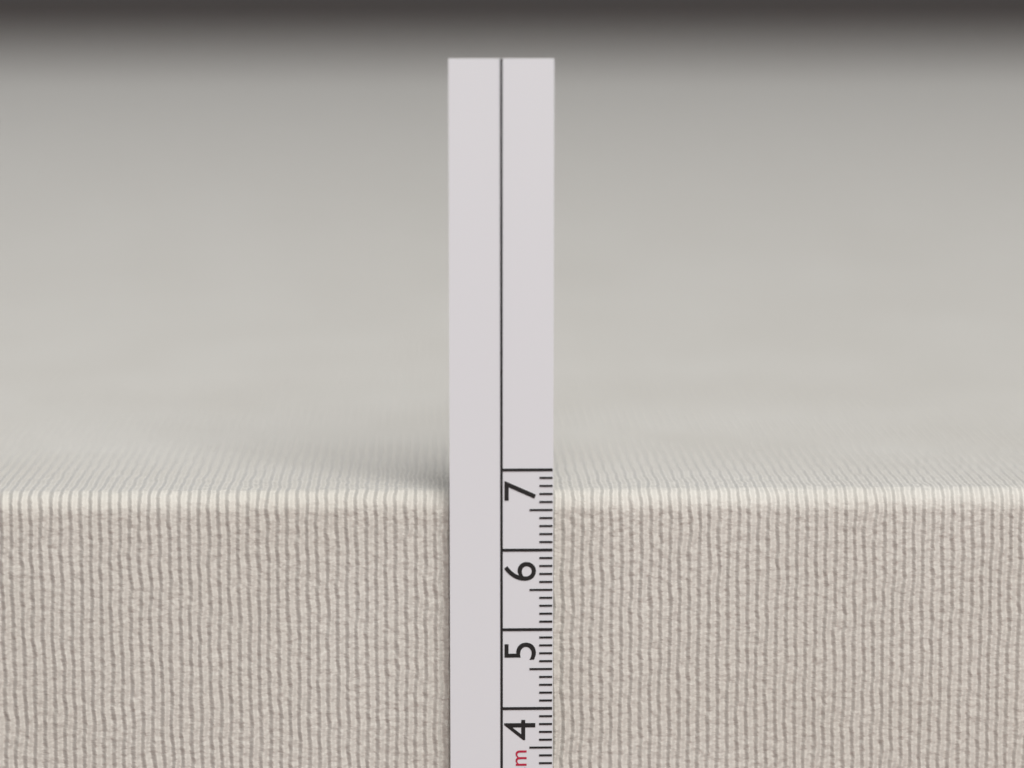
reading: 6.7 cm
